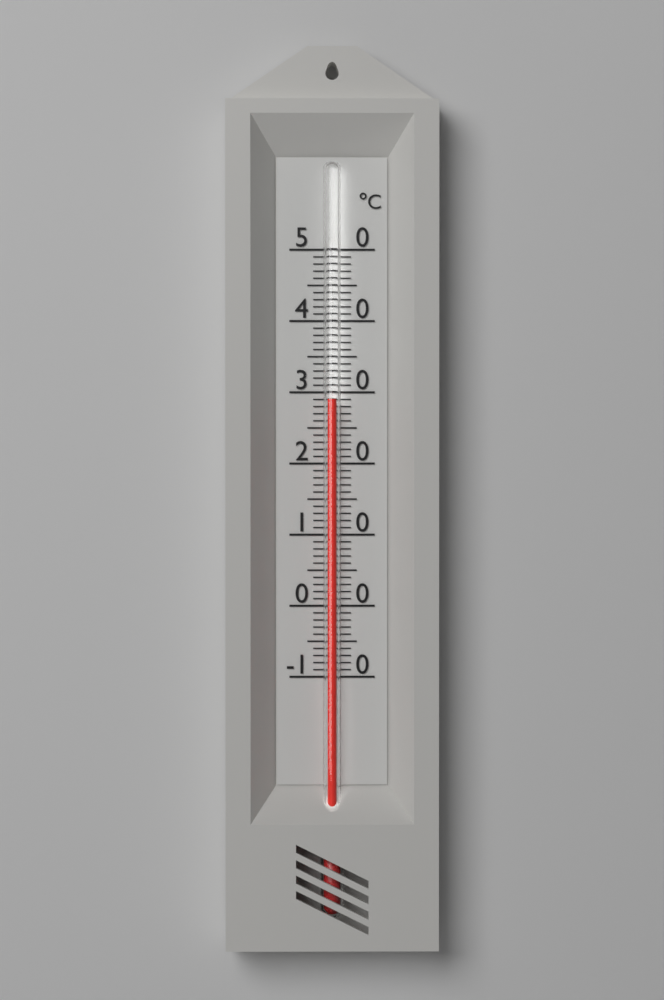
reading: 29 °C
